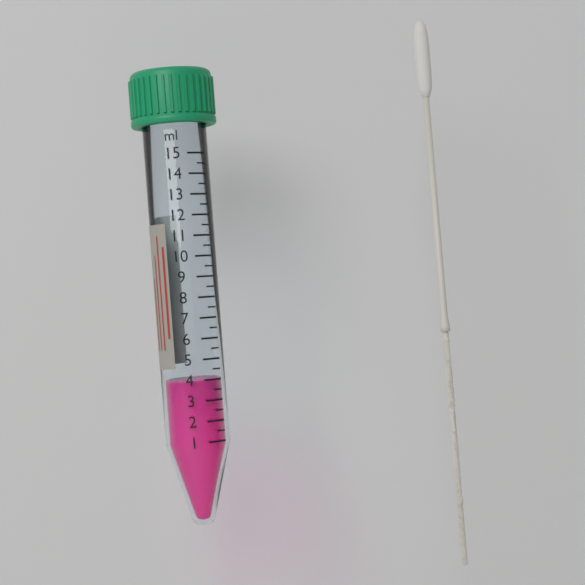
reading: 4.0 ml
